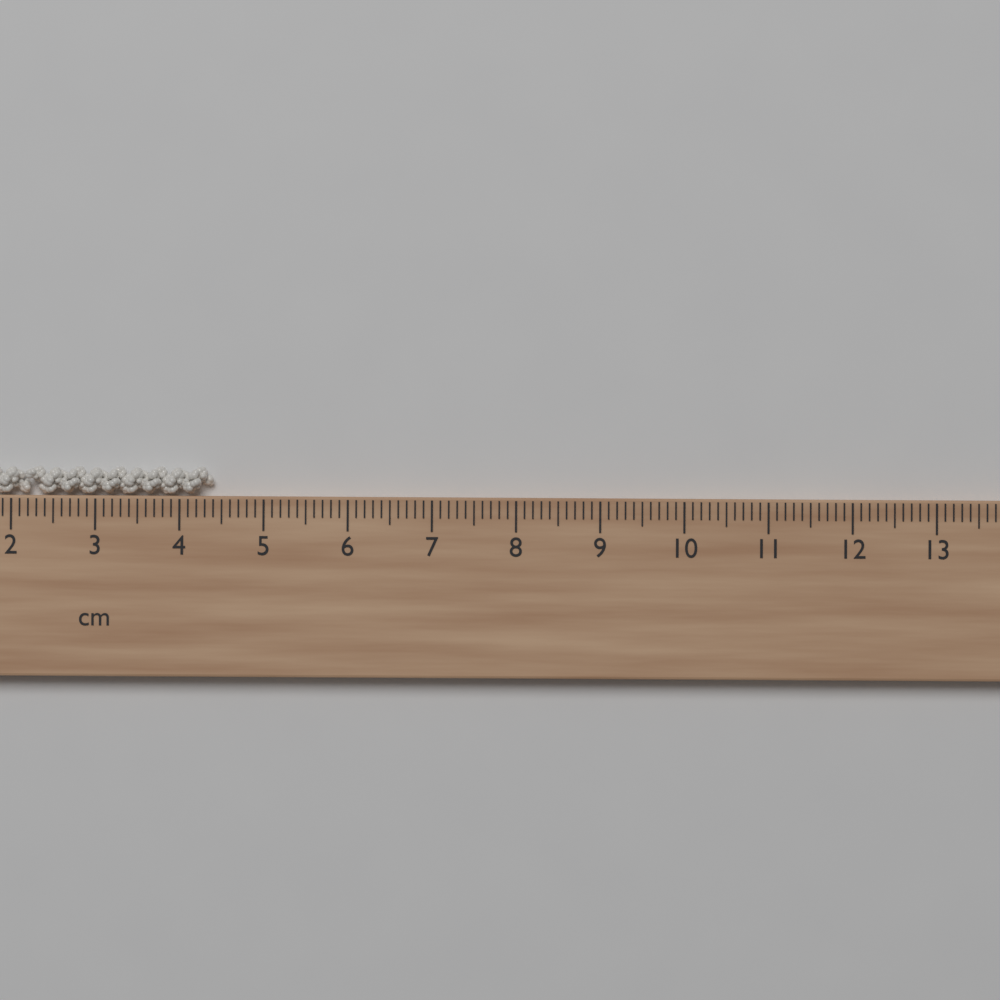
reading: 4.4 cm
